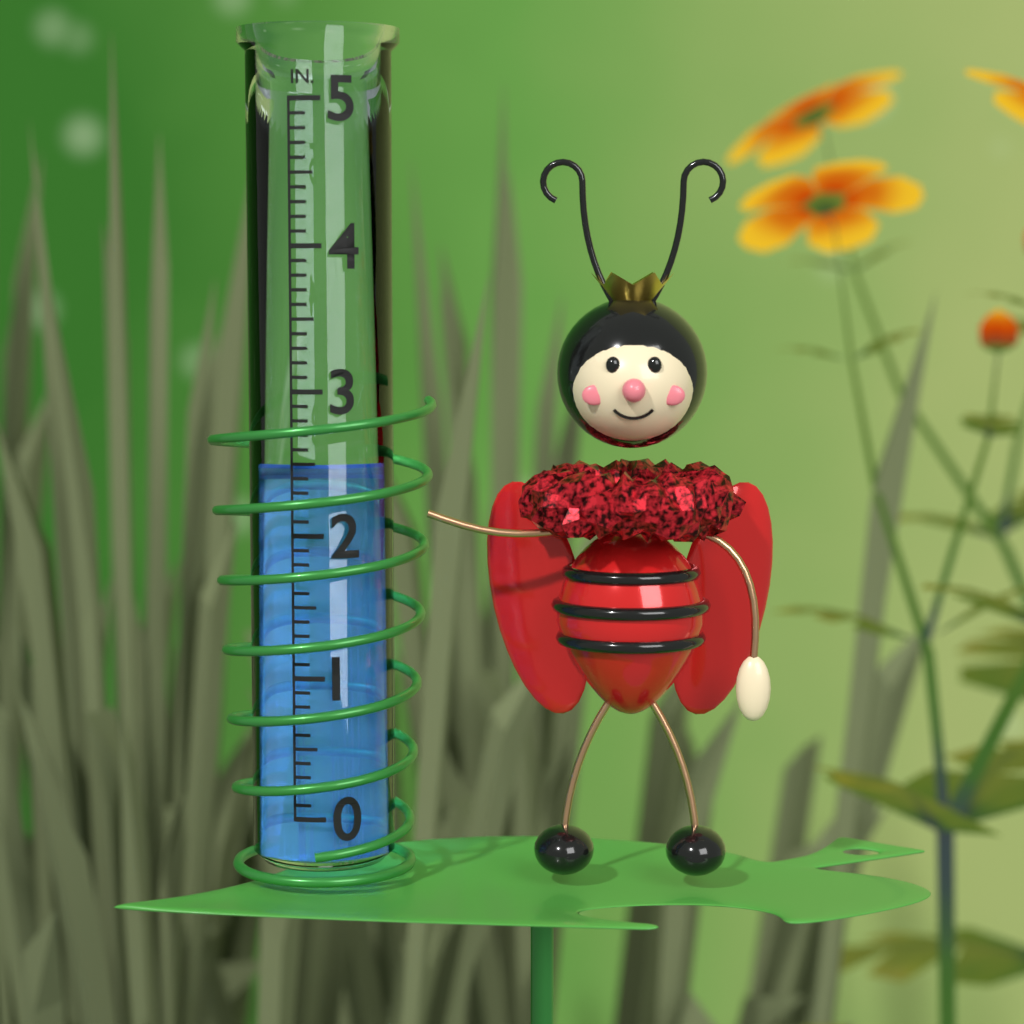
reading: 2.5 in
